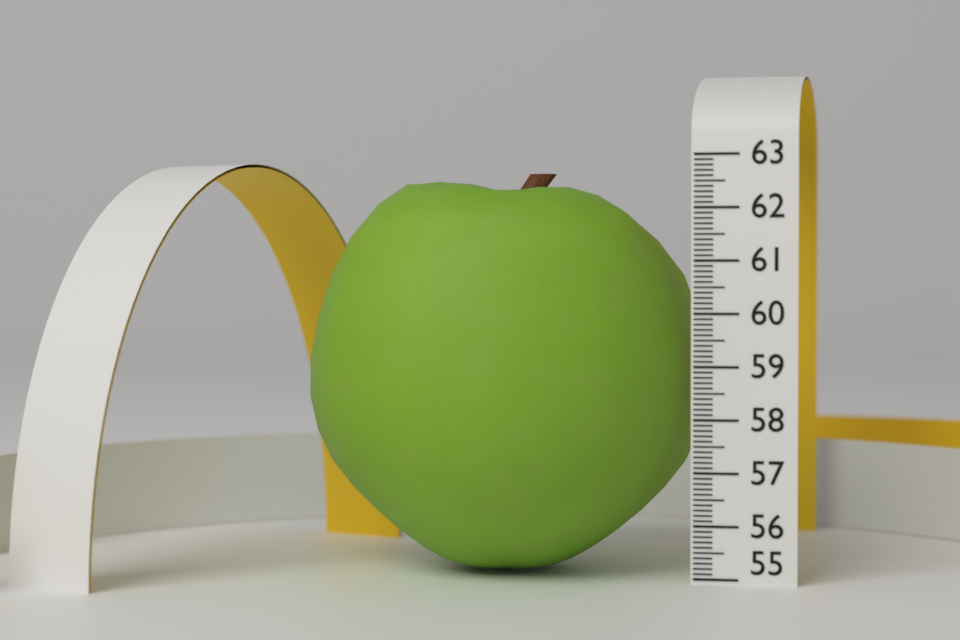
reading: 62.7 (no unit)
